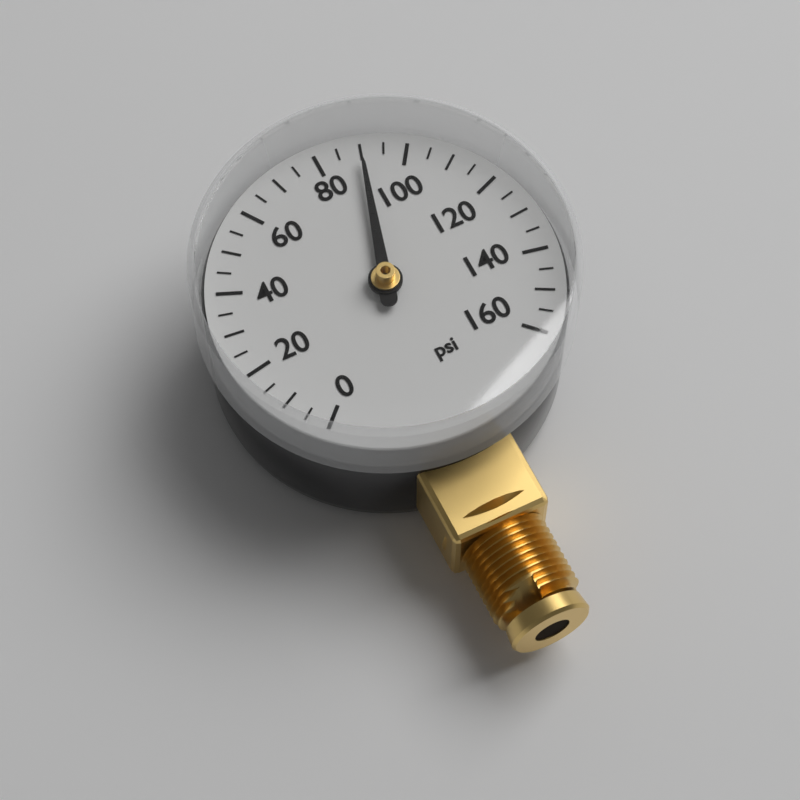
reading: 90 psi
